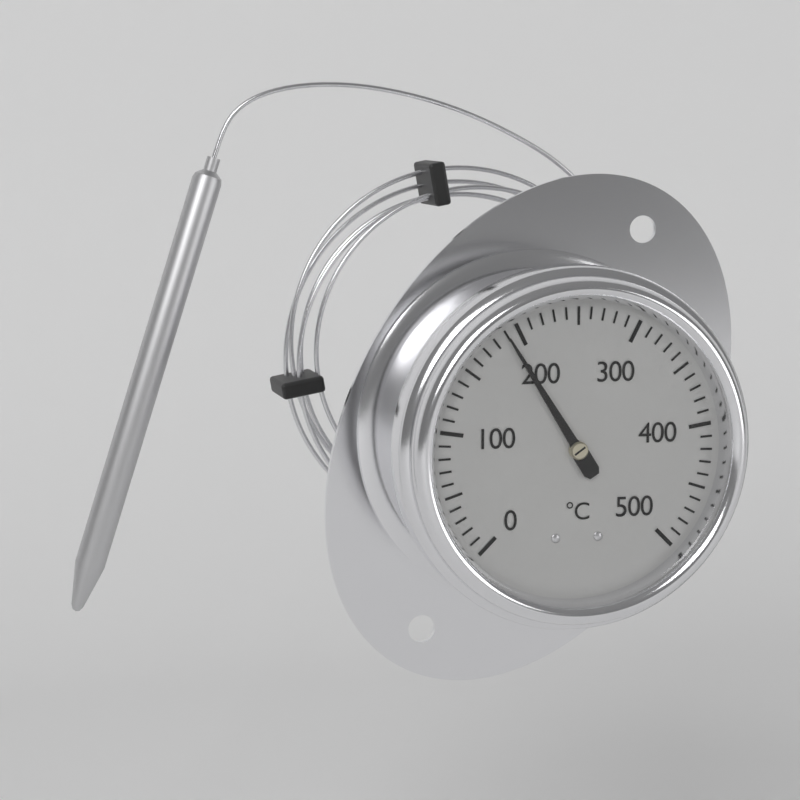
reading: 190 °C
